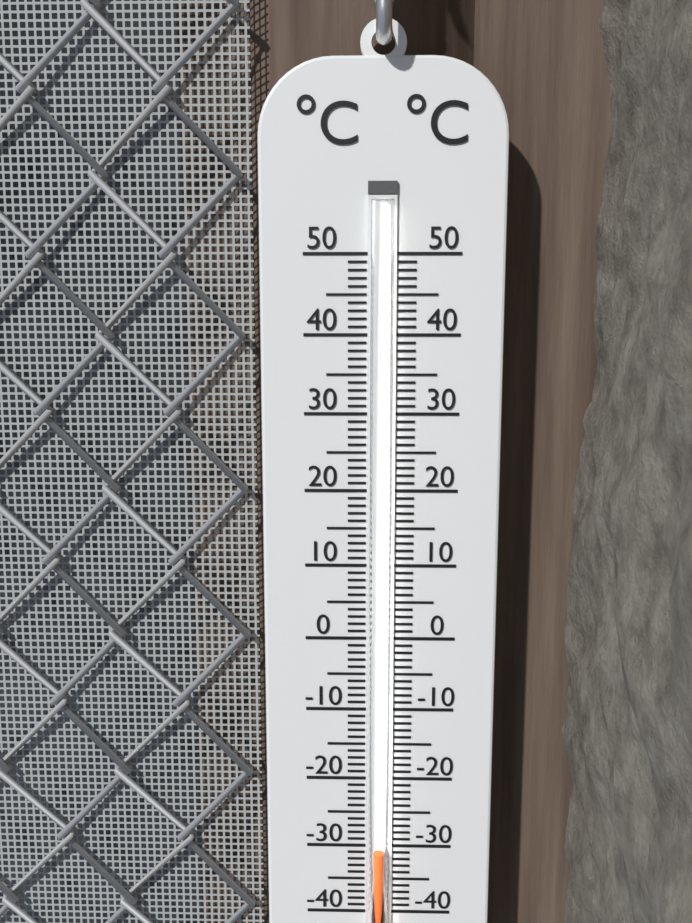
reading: -30 °C
